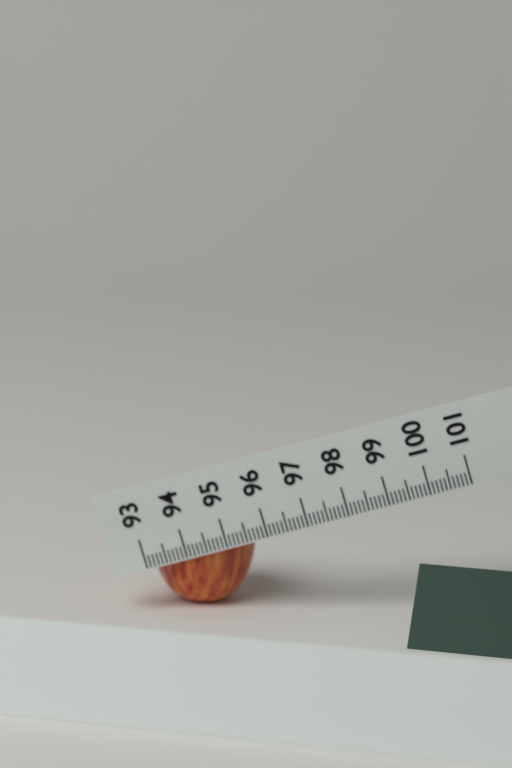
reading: 95.6 (no unit)
